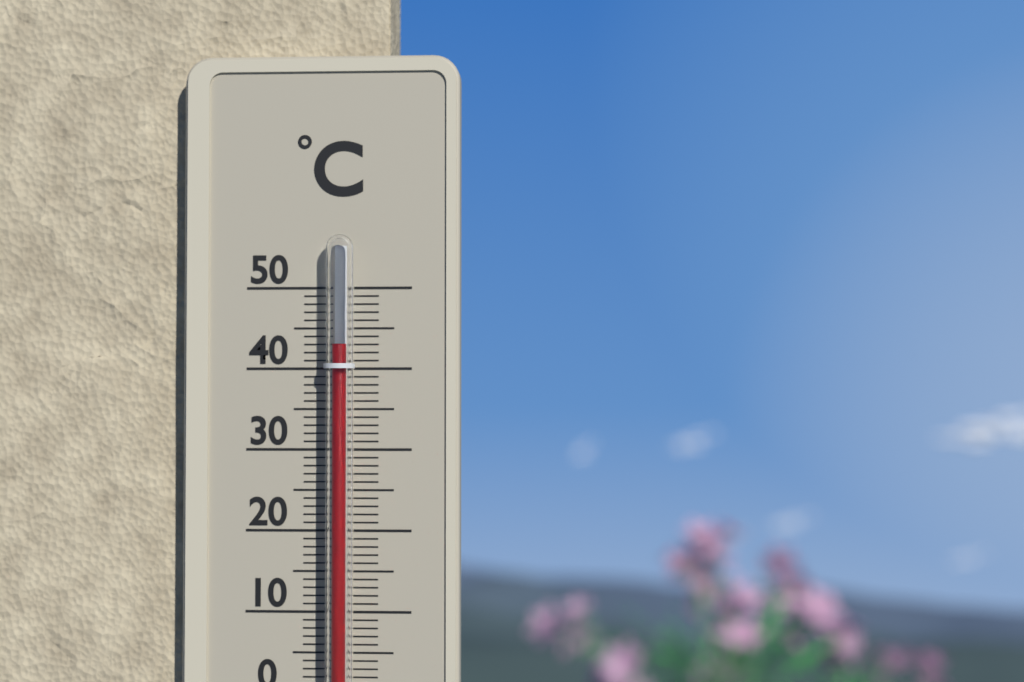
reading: 43 °C
